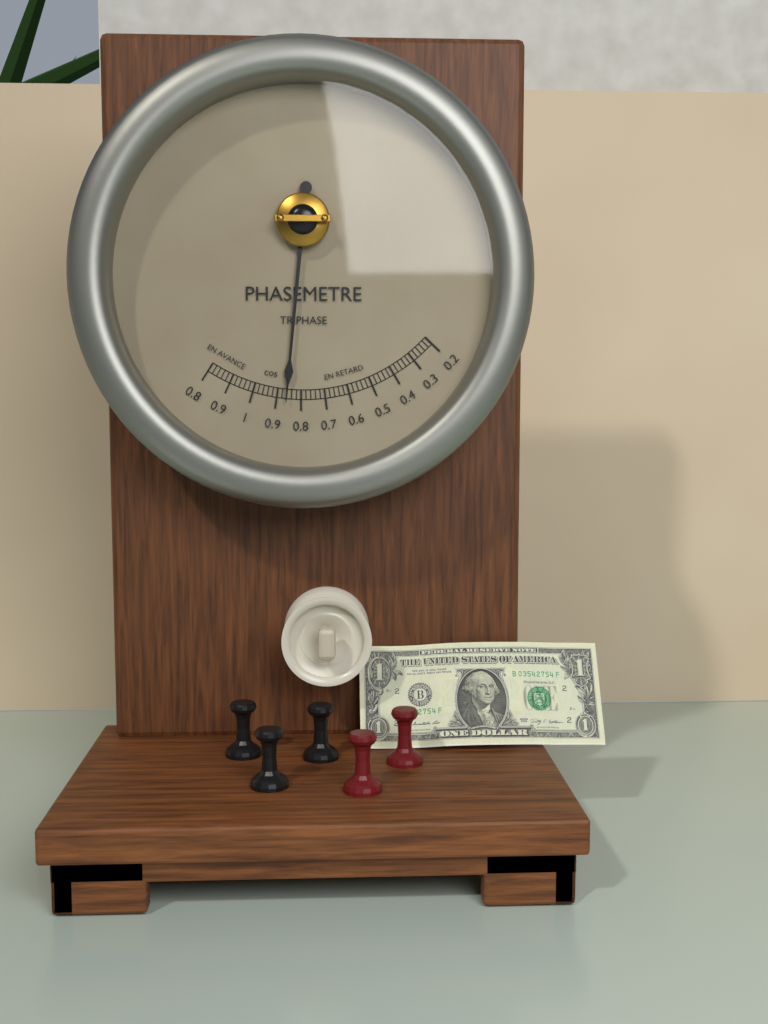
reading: 0.86 cos φ
